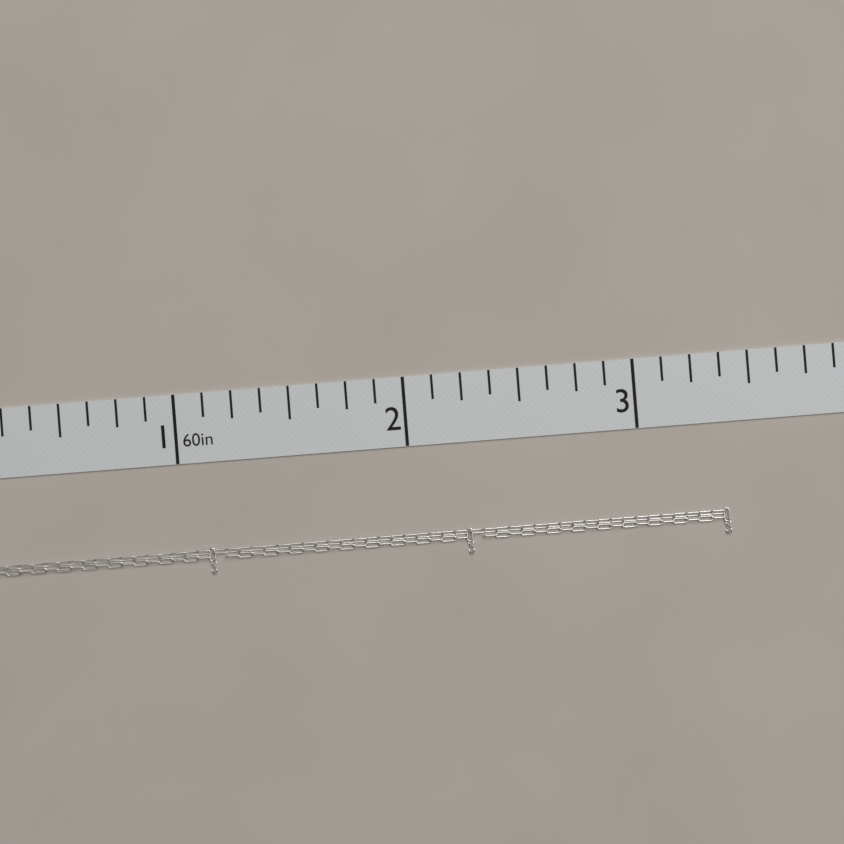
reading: 3.375 in
